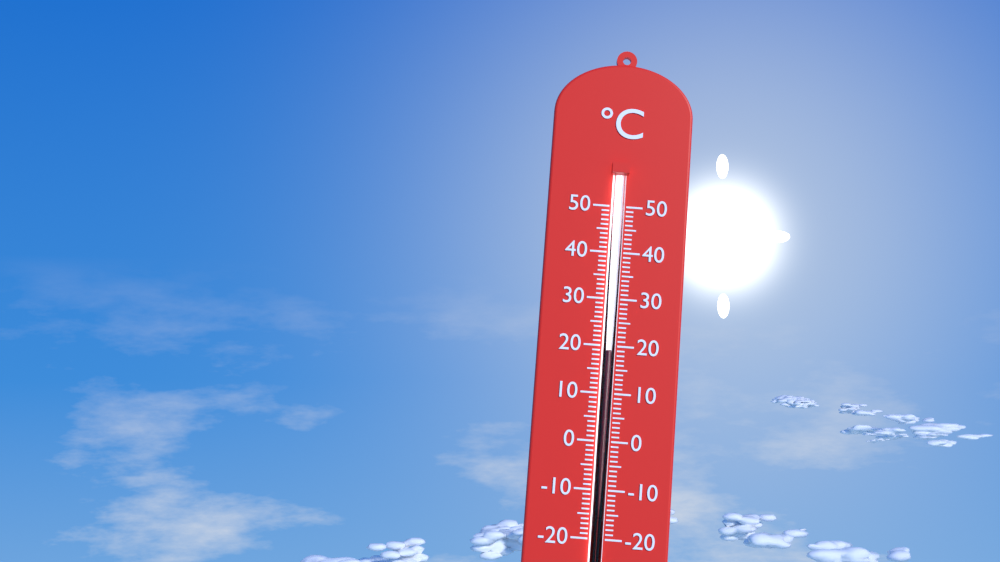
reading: 19 °C
